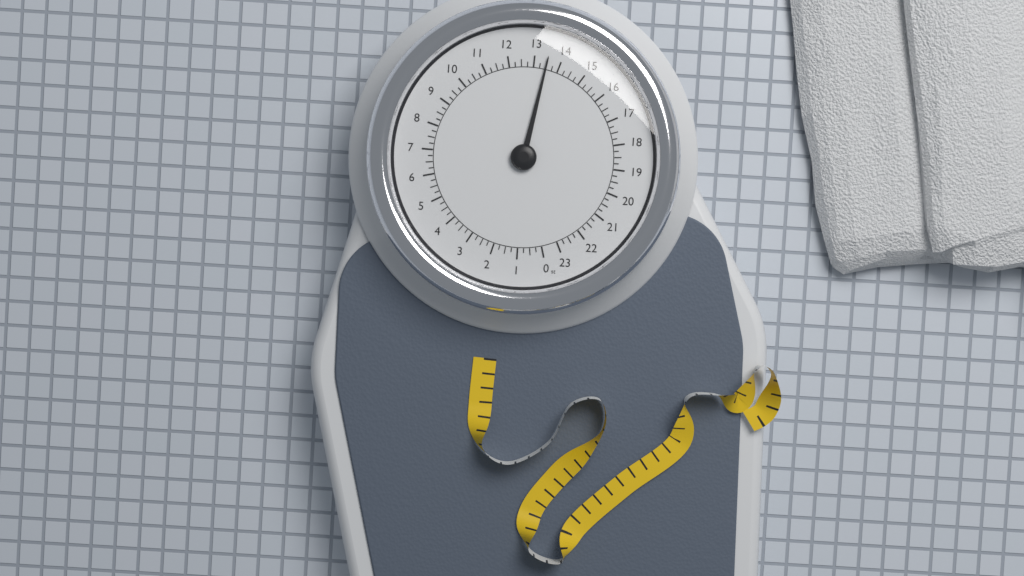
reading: 13.50 st
